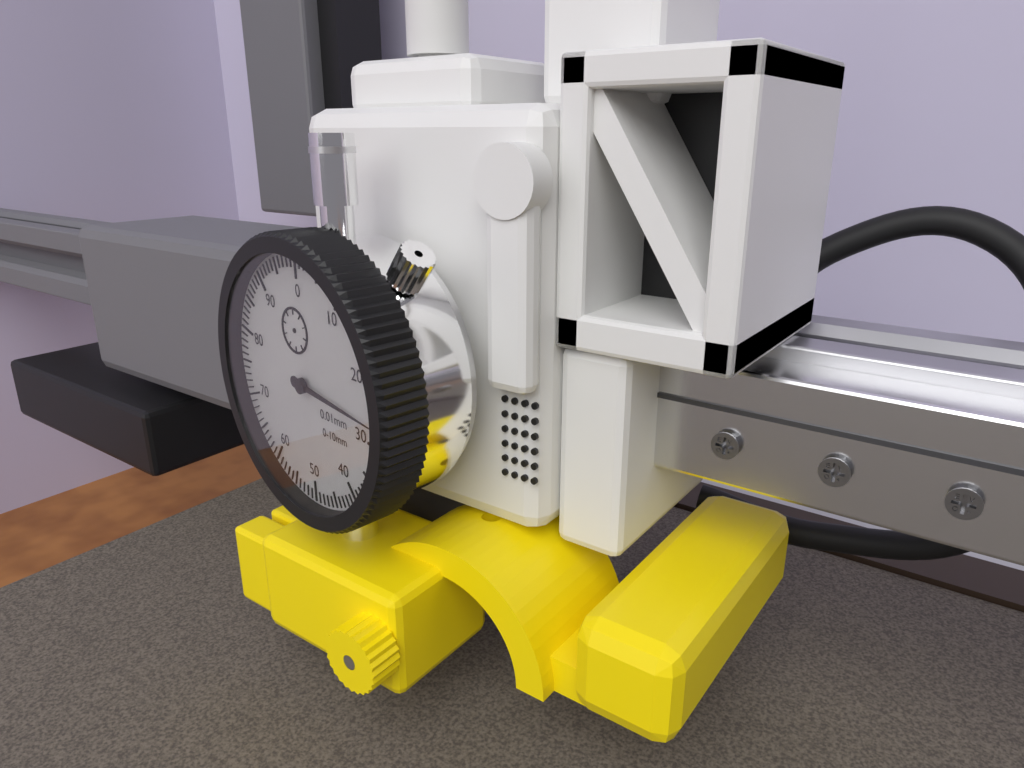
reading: 27 0.01mm
